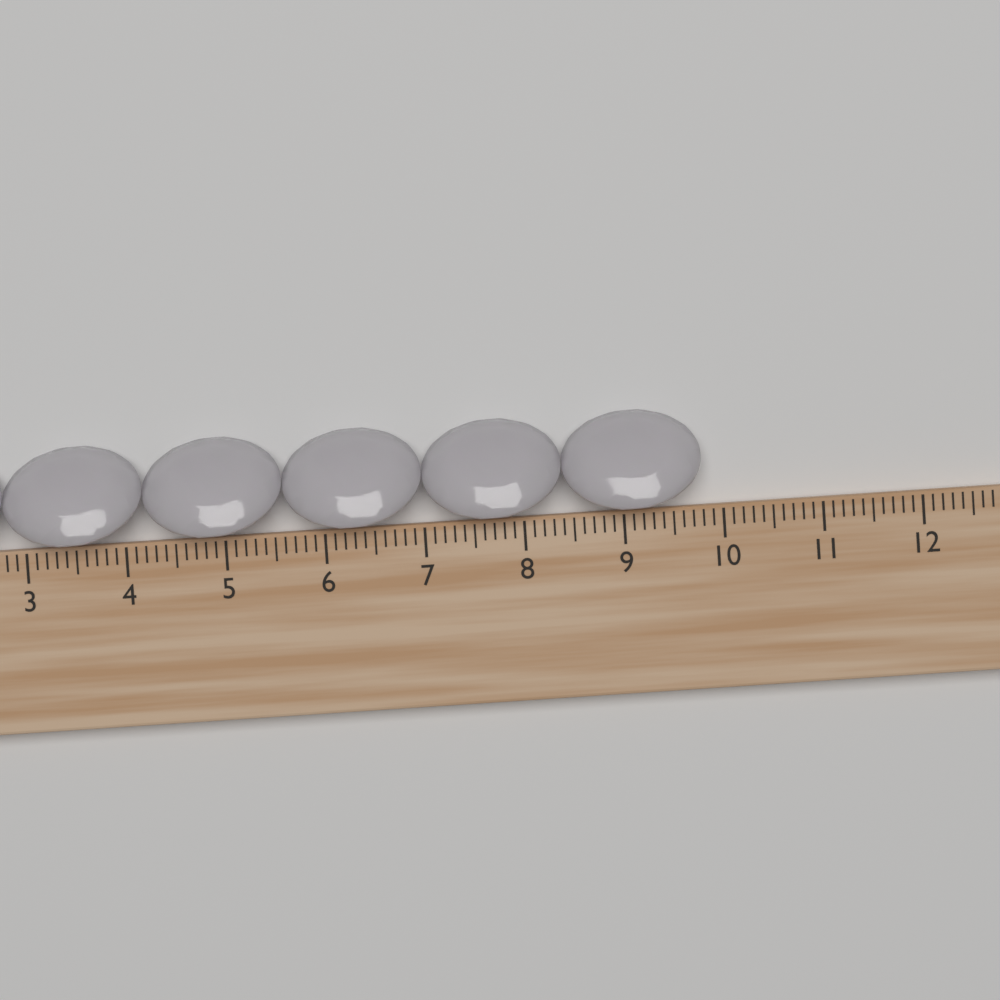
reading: 9.8 cm
